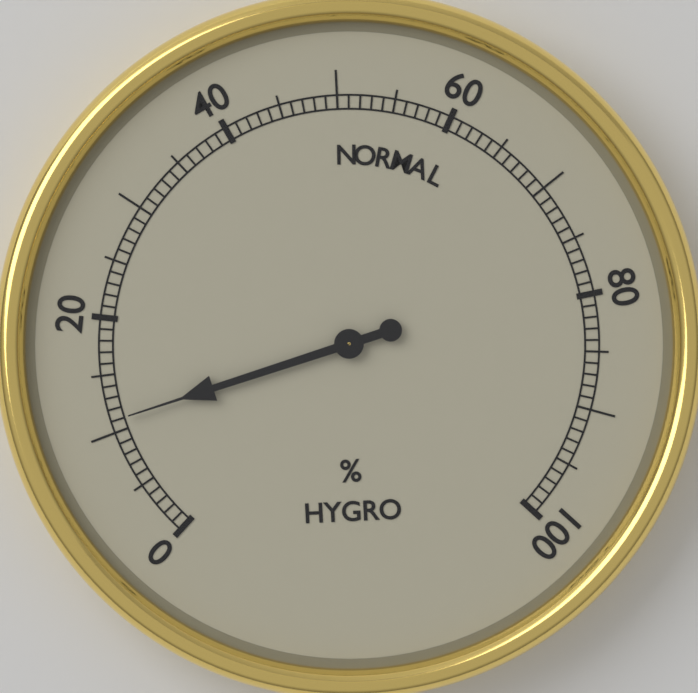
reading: 11 %
